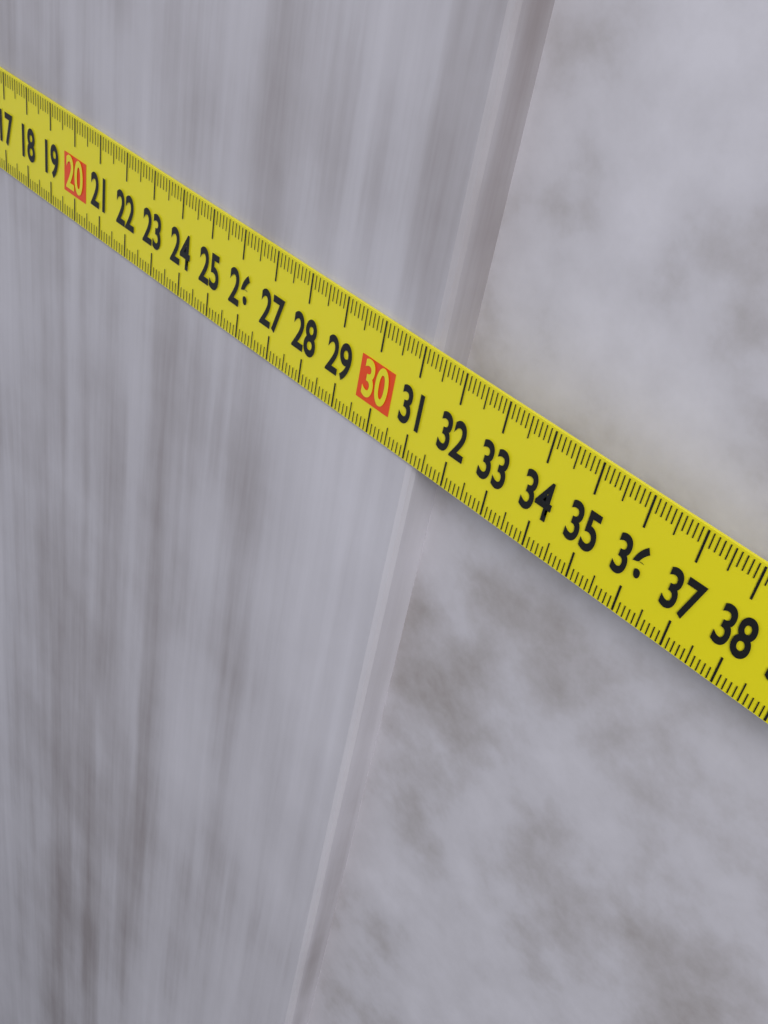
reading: 31.2 cm
